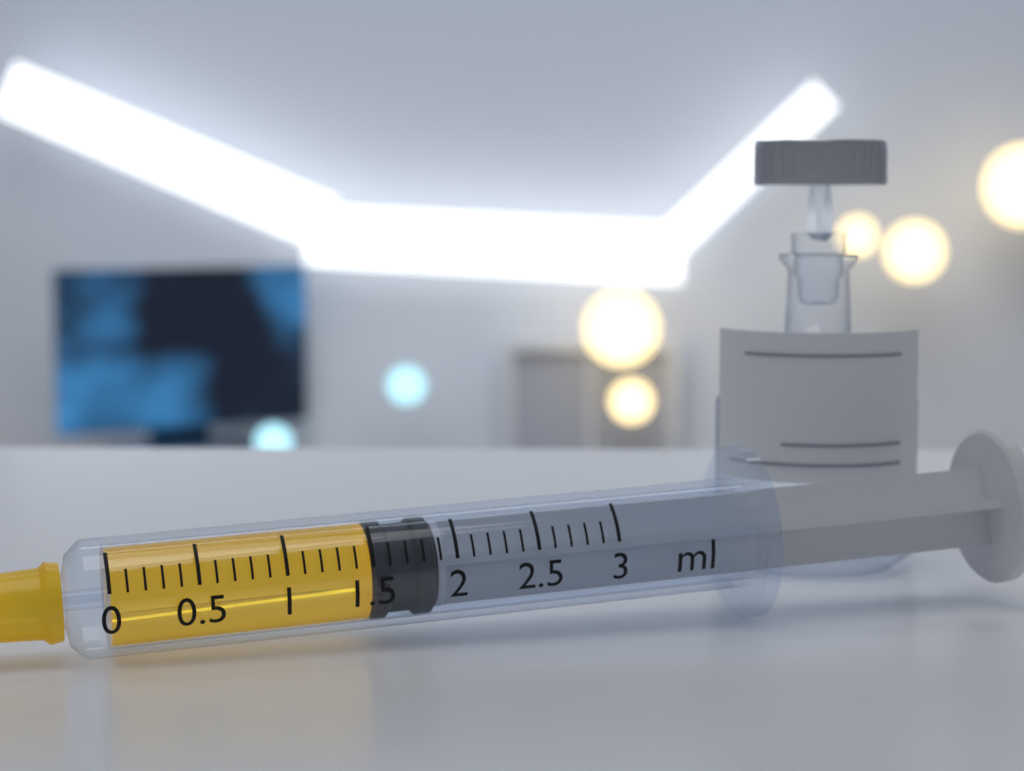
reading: 1.5 ml
